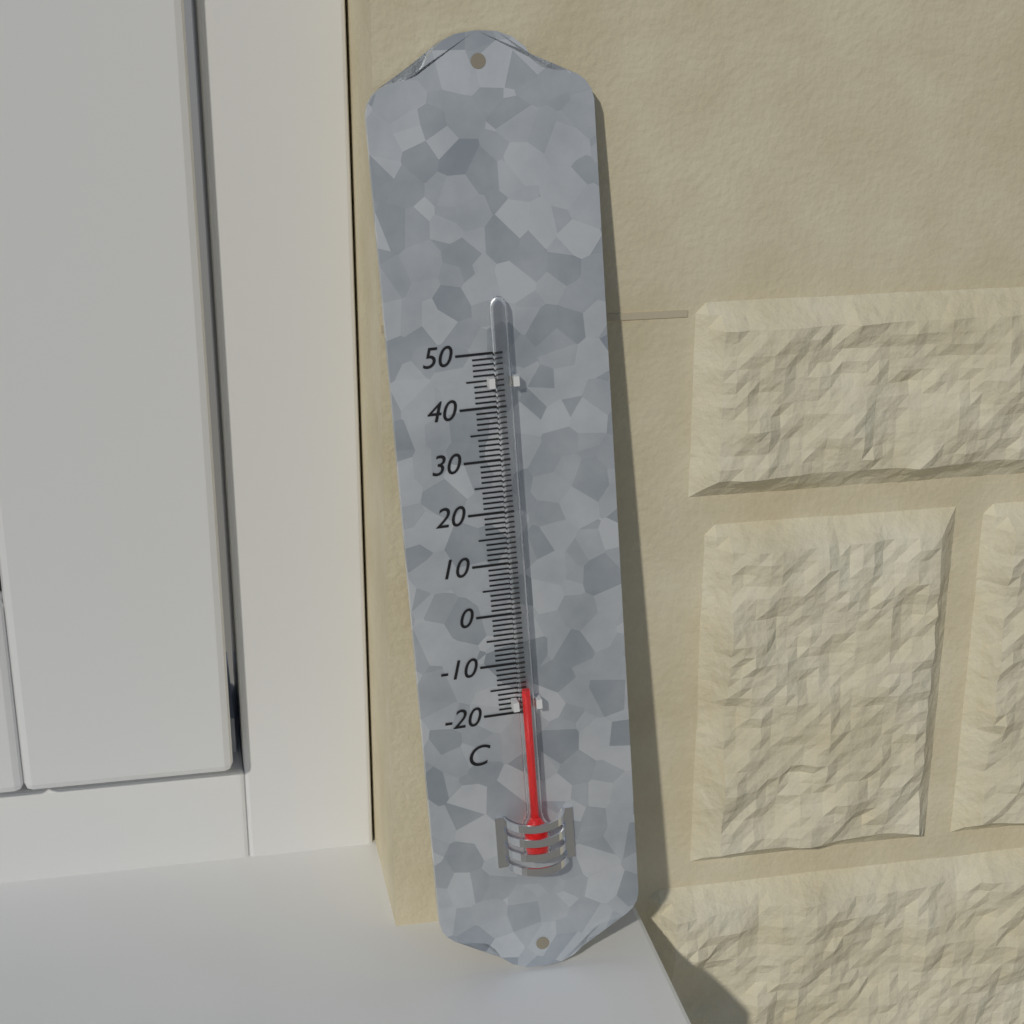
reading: -15 °C
